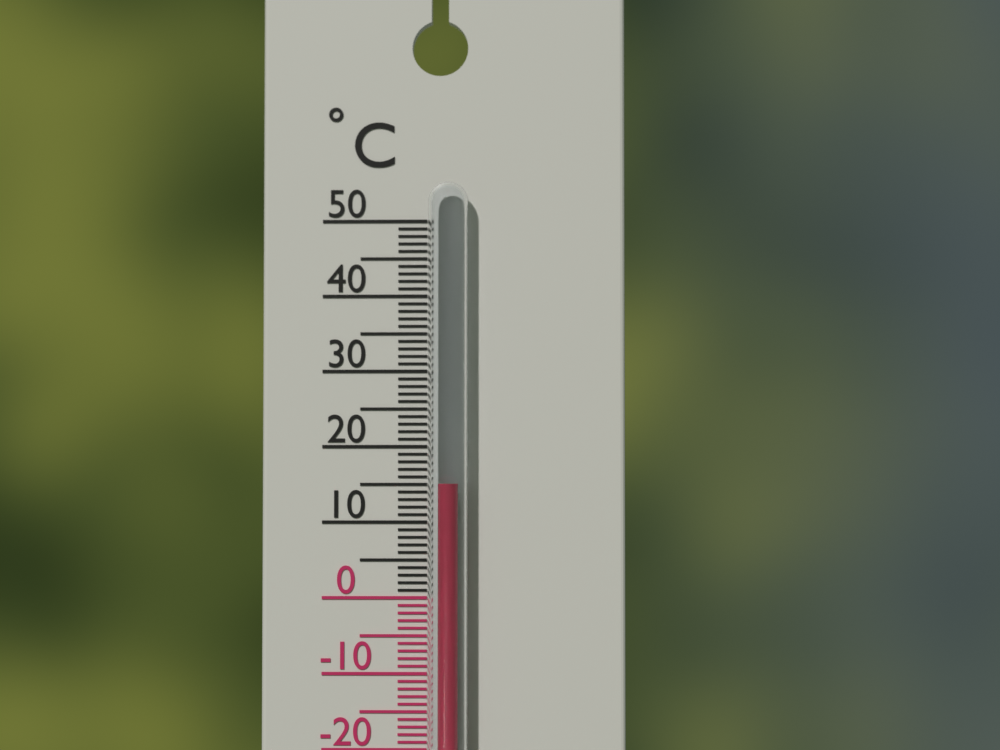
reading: 15 °C
